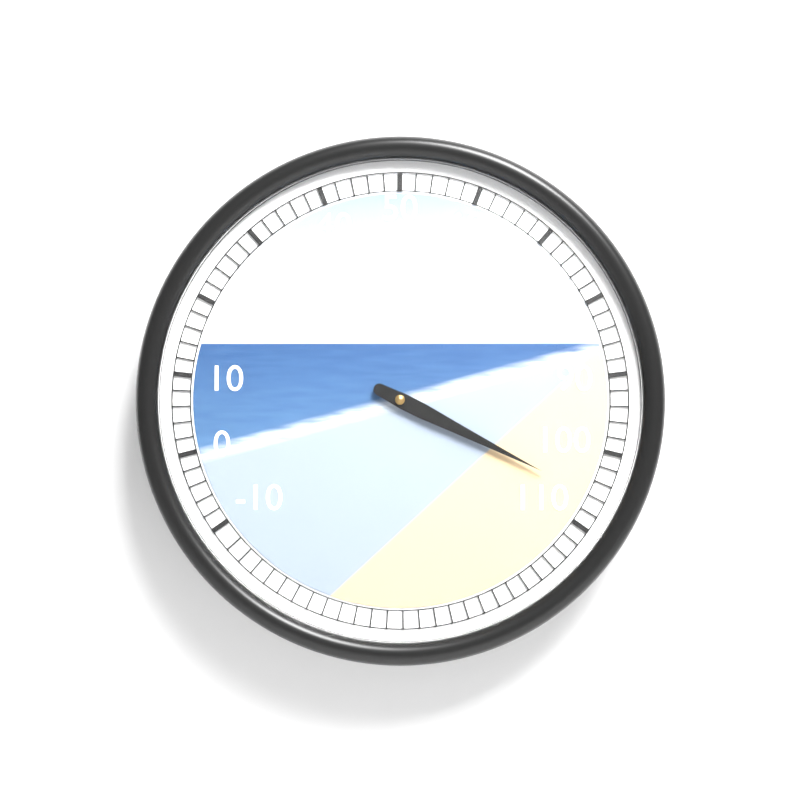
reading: 106 (no unit)
